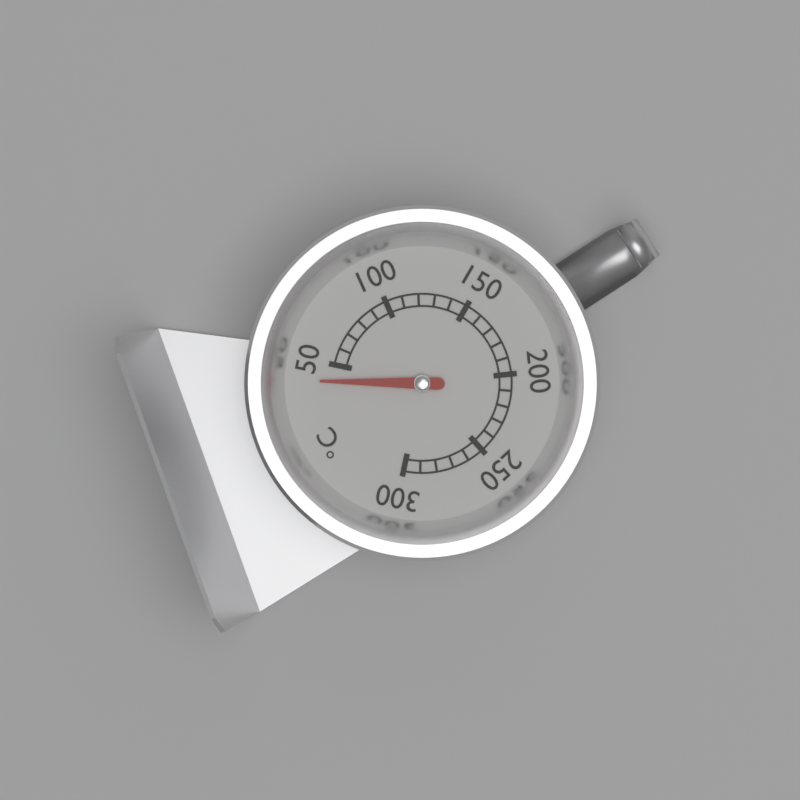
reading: 40 °C
